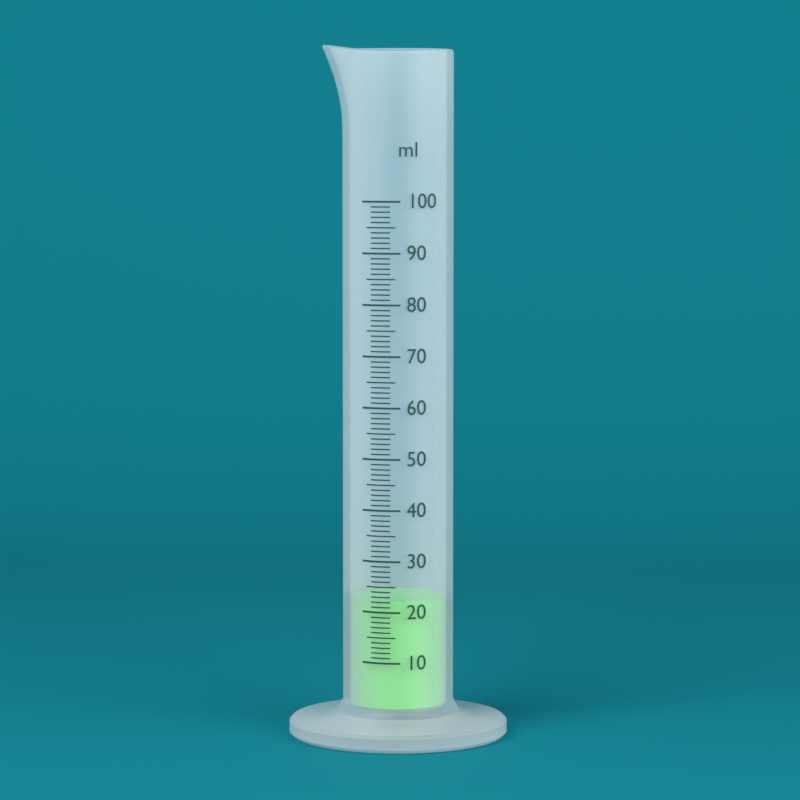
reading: 22 ml
